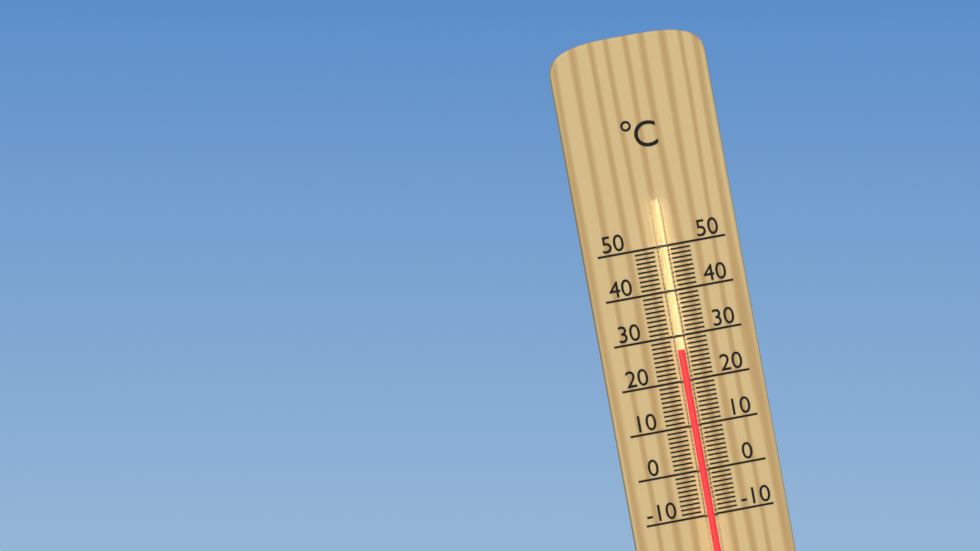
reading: 27 °C
